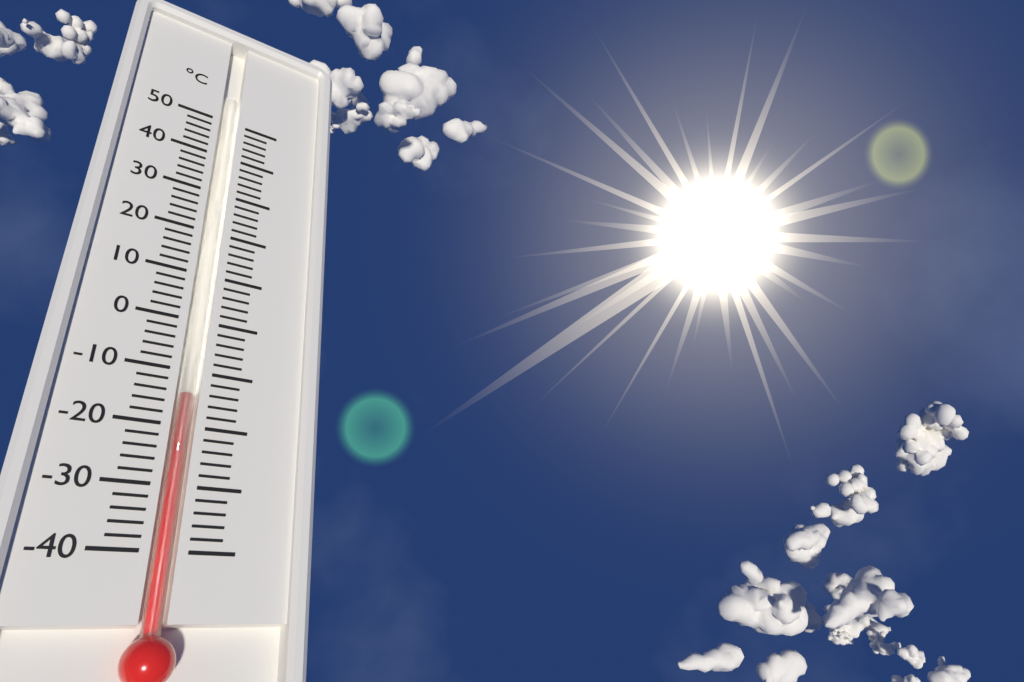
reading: -14 °C
